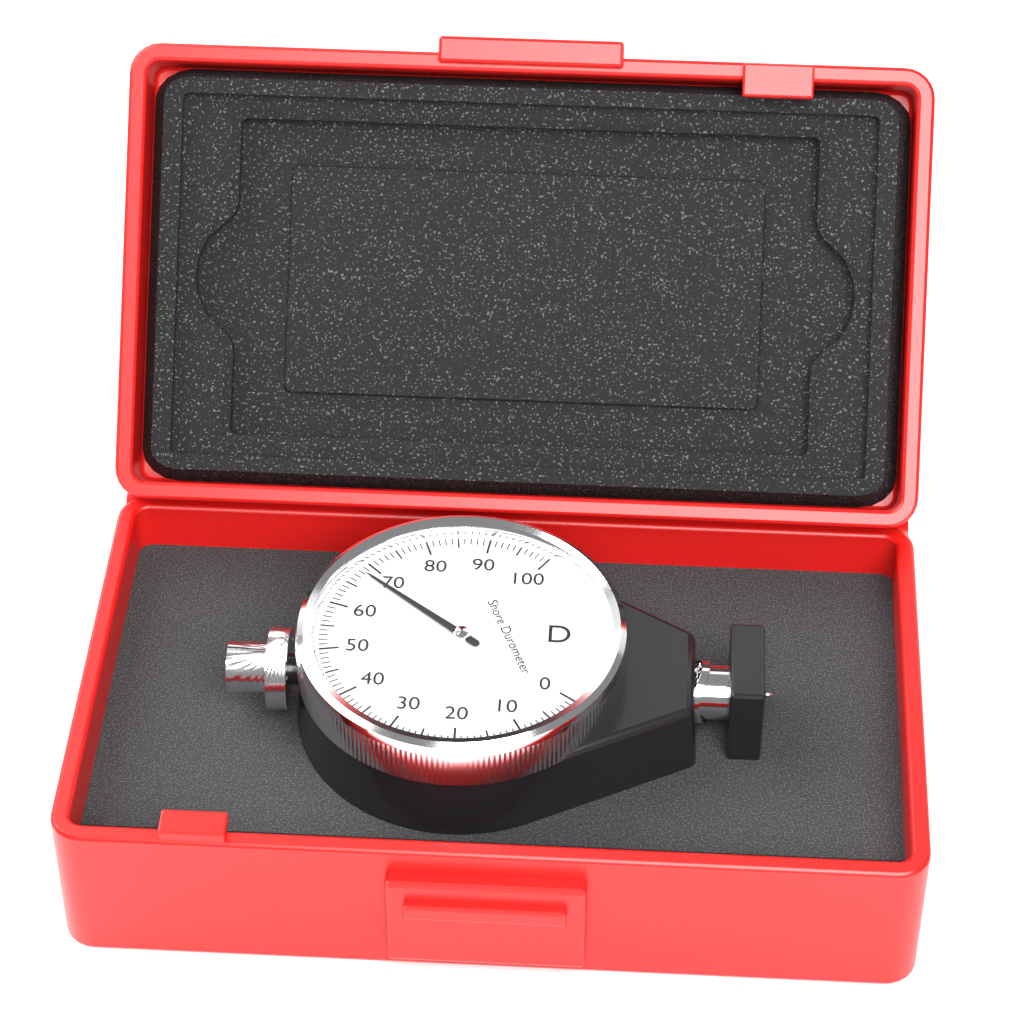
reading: 68 Shore D
